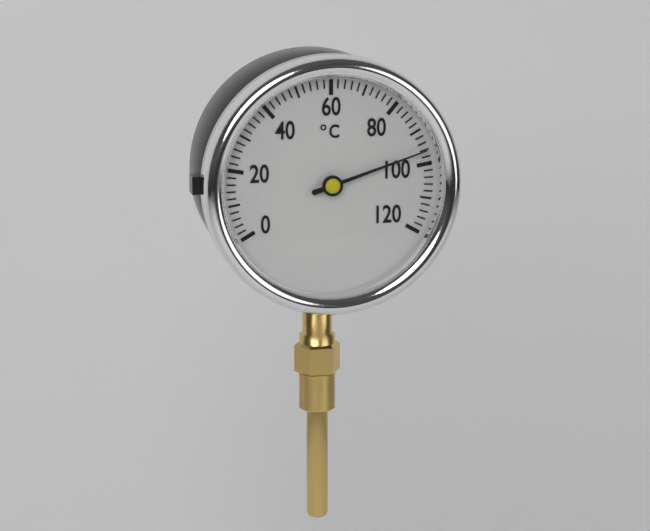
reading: 96 °C
